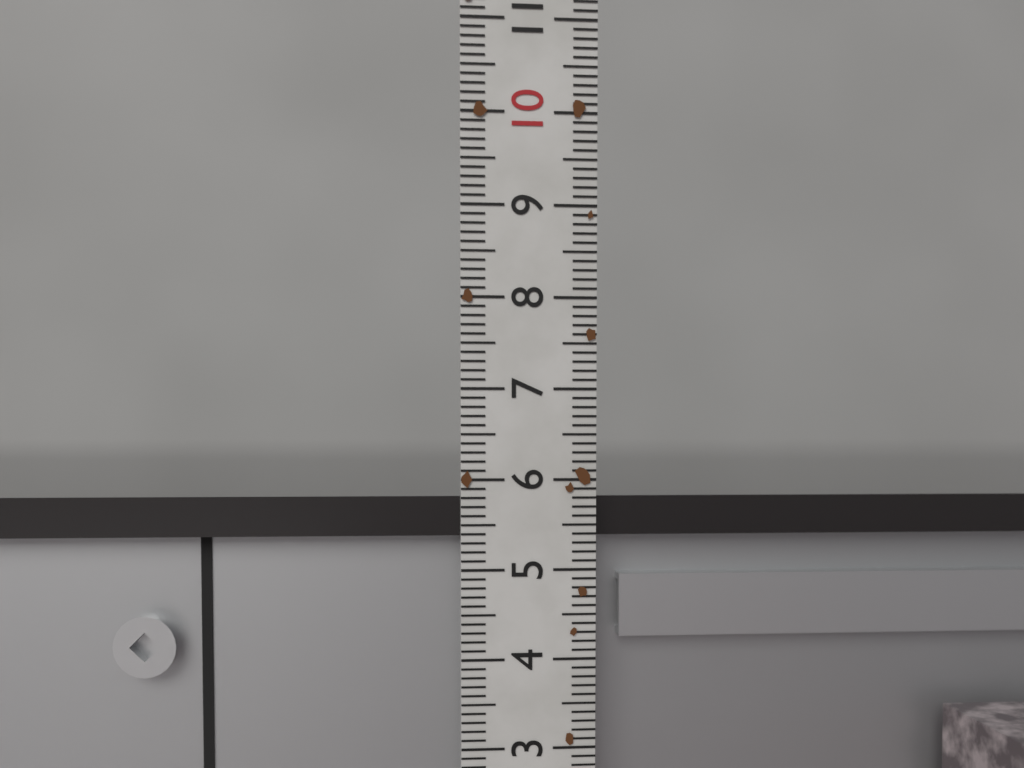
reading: 5.8 (no unit)
